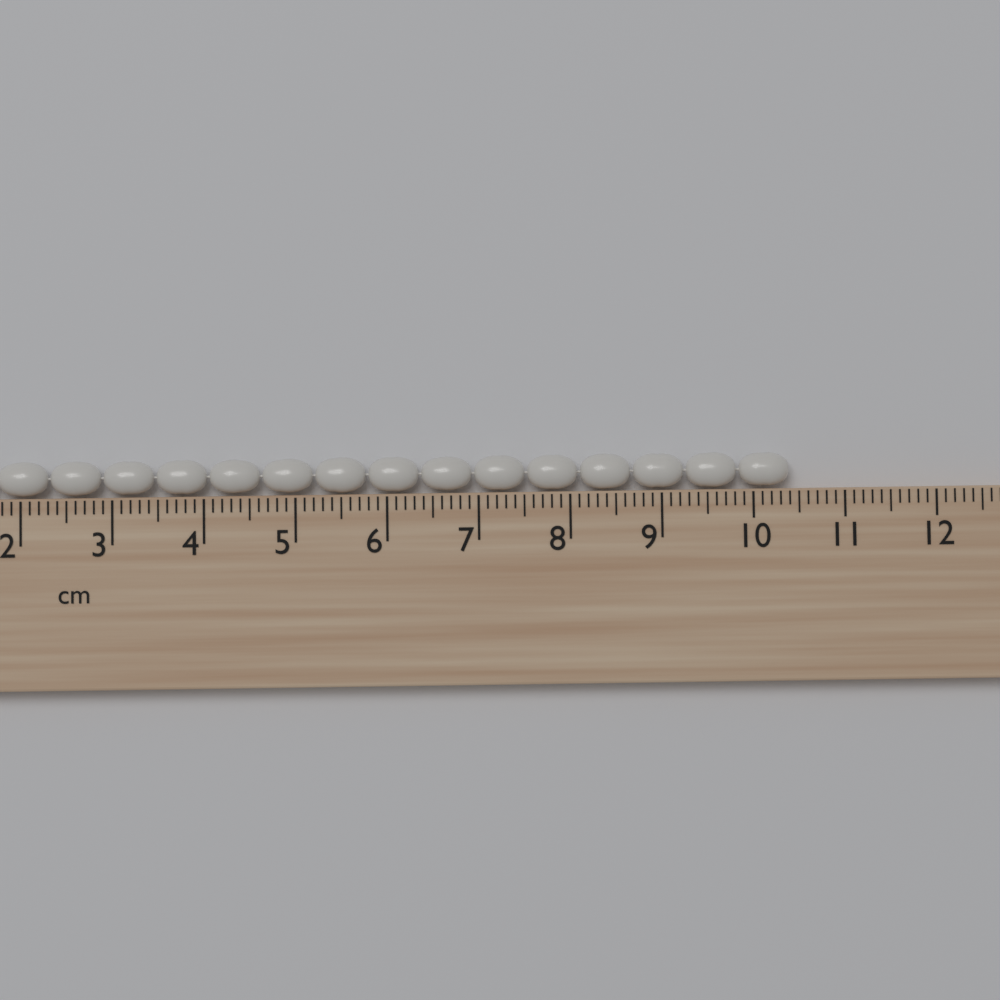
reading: 10.4 cm
